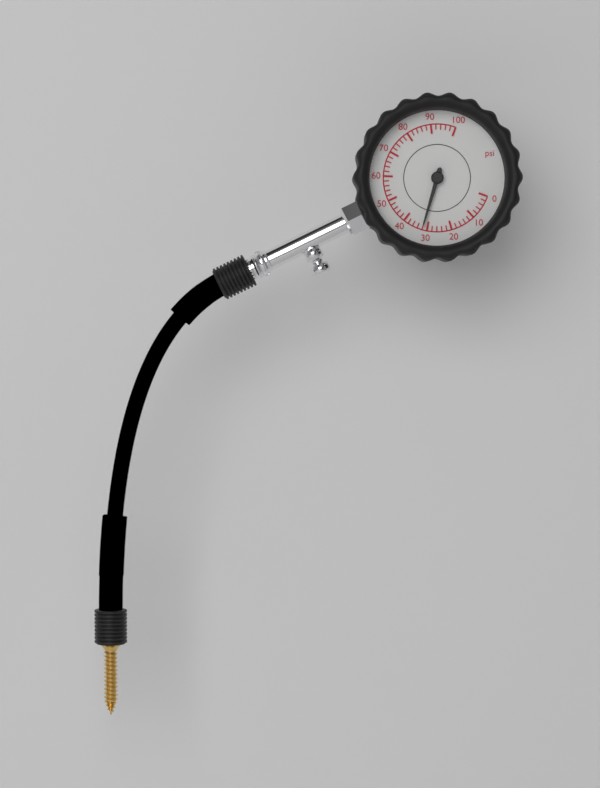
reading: 32 psi
